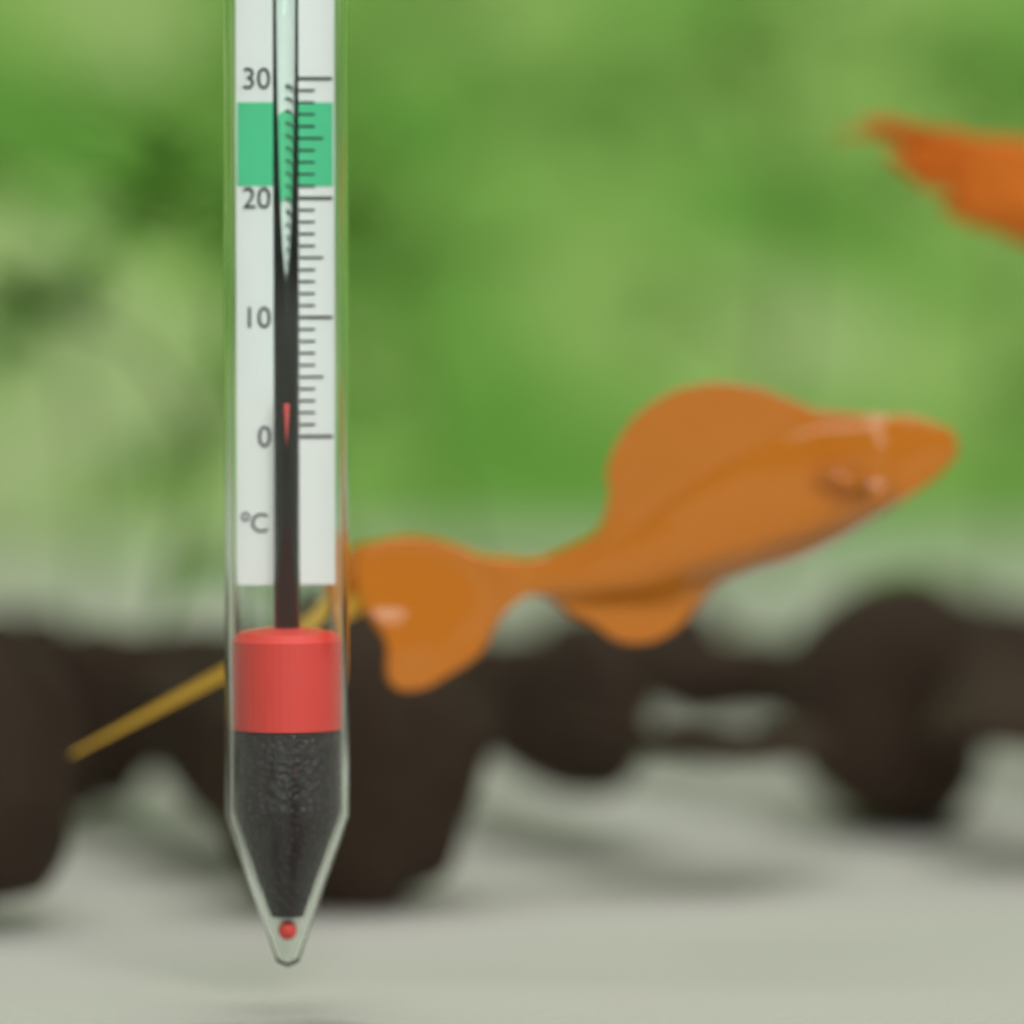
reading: 3 °C
